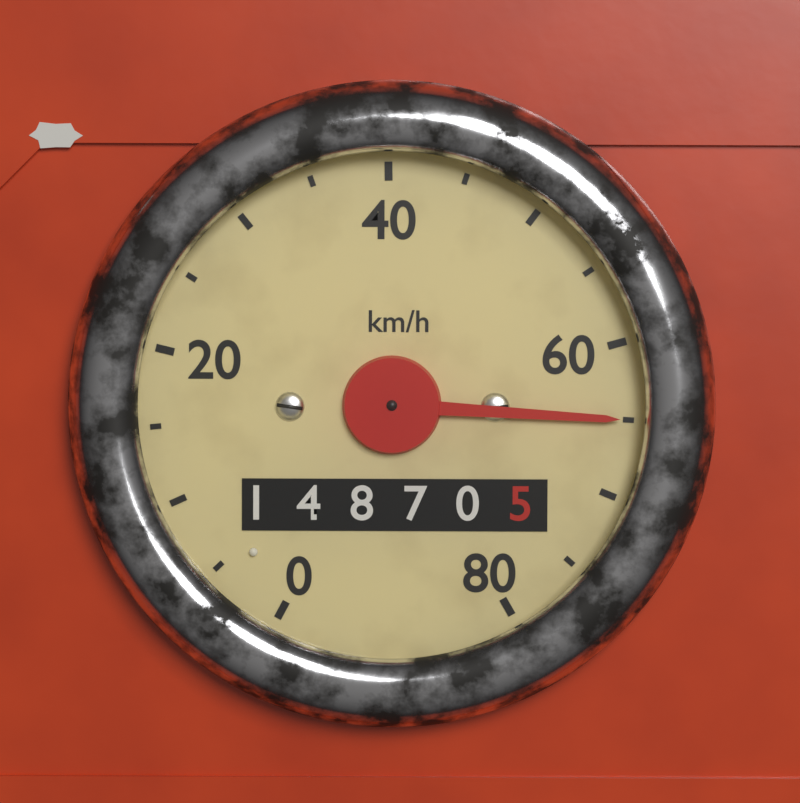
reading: 65 km/h
